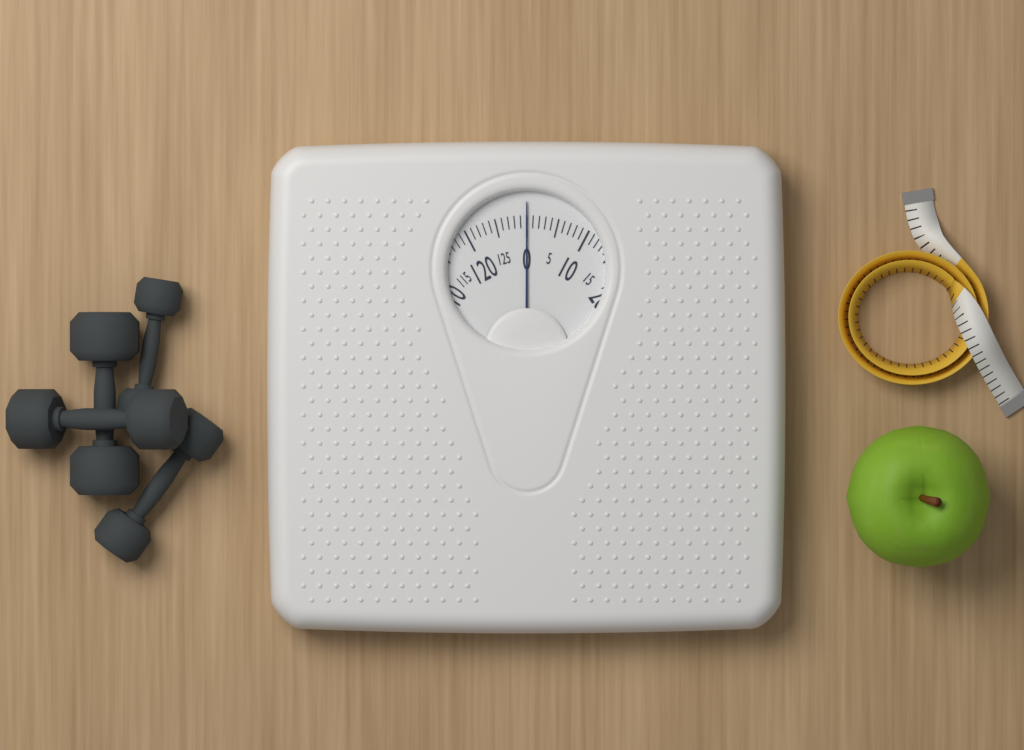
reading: 0 (no unit)
